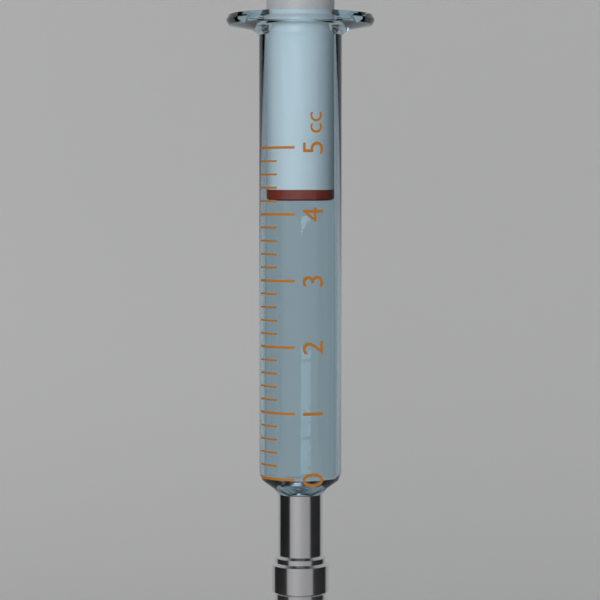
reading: 4.2 cc
